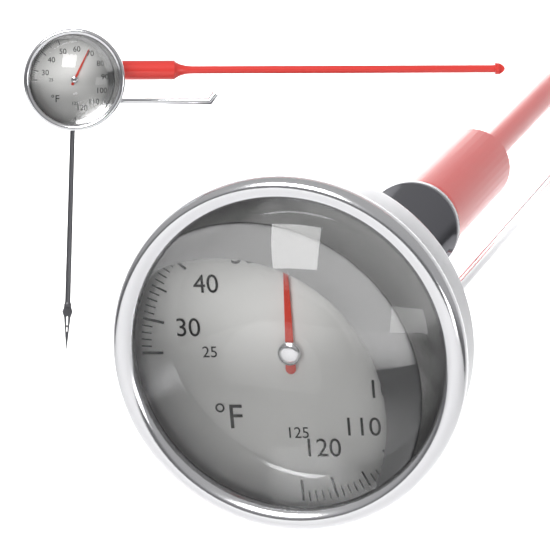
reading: 59 °F
